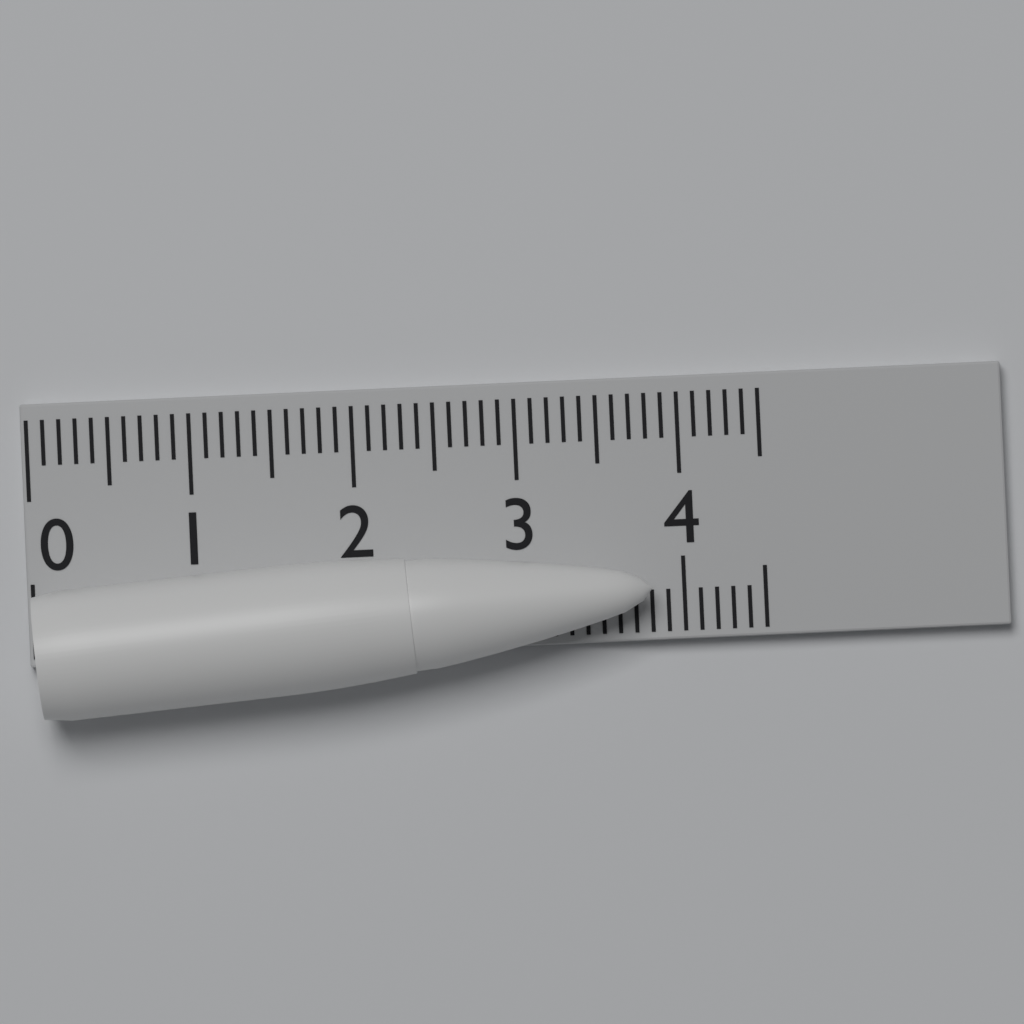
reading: 3.8 (no unit)
